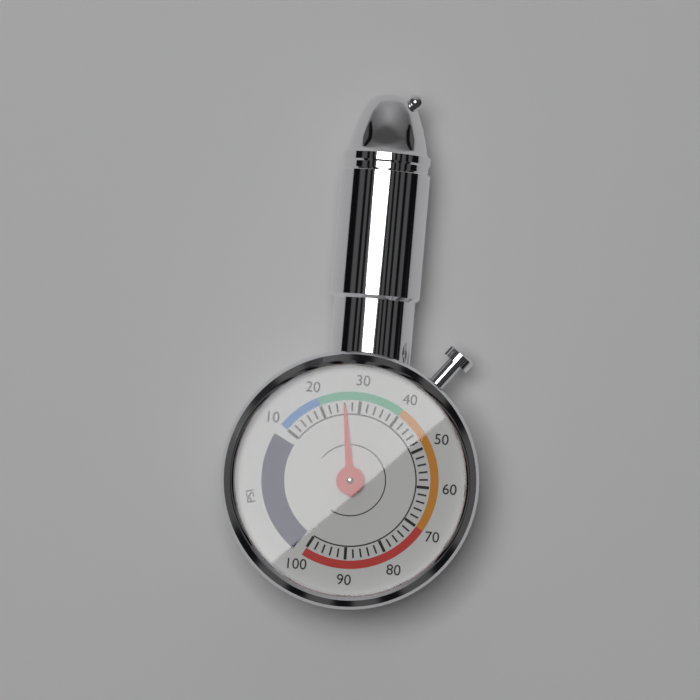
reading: 26 psi
